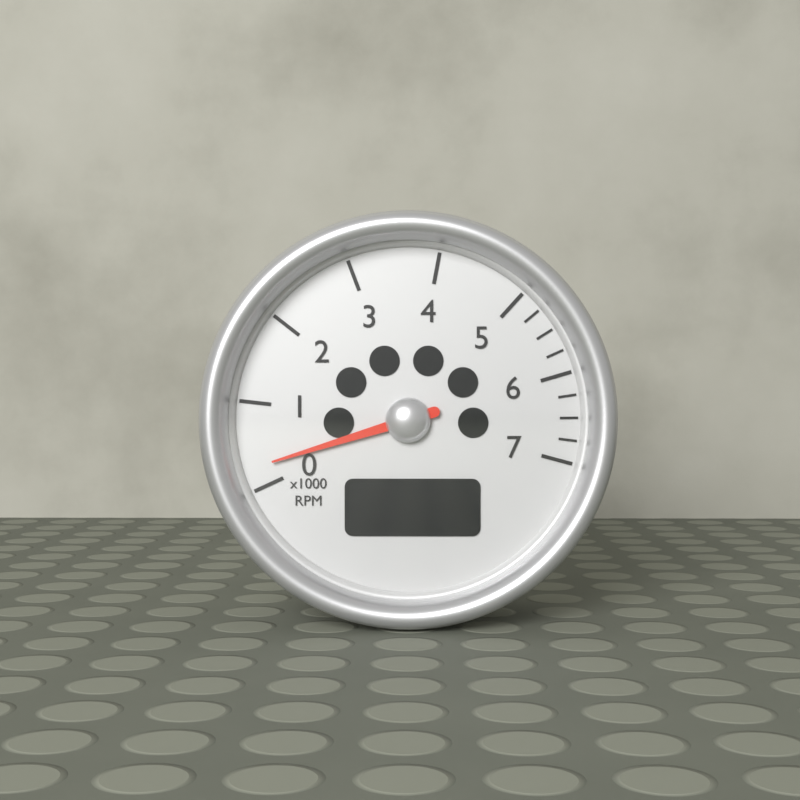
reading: 0.25 x1000 RPM
